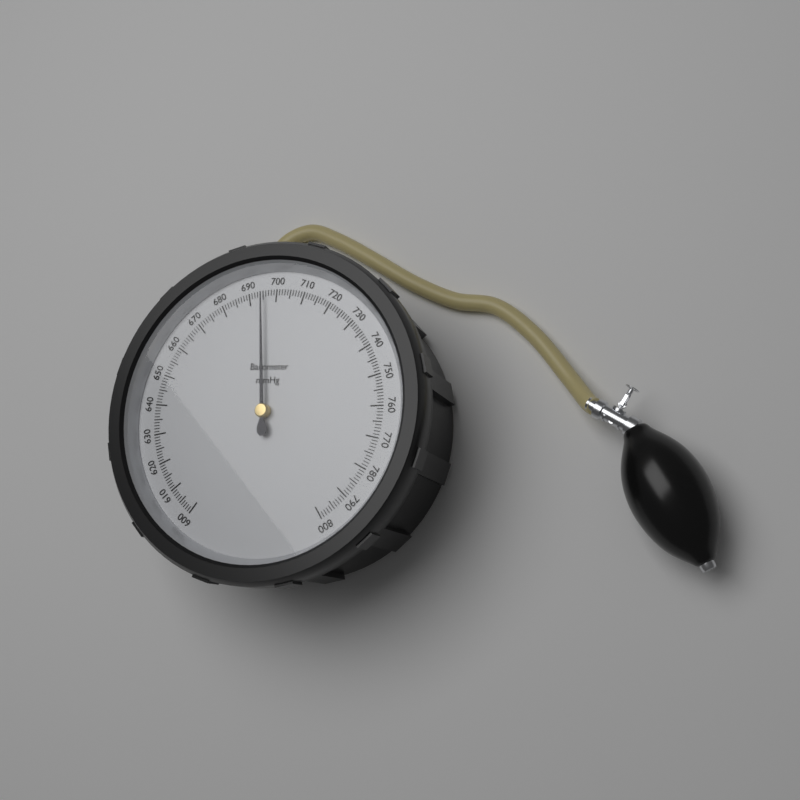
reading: 695 mmHg
